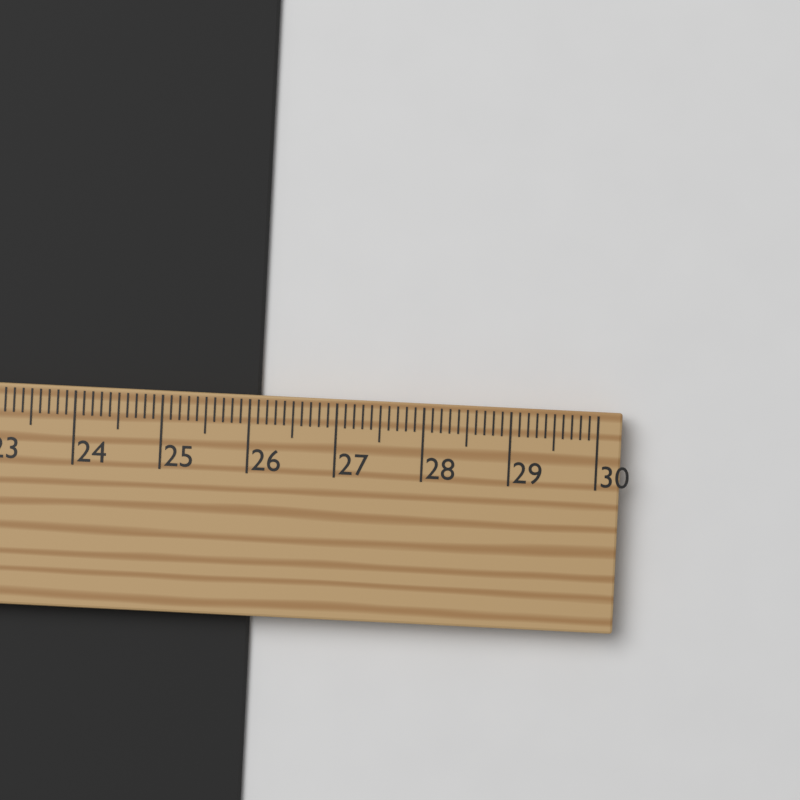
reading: 26.1 cm
